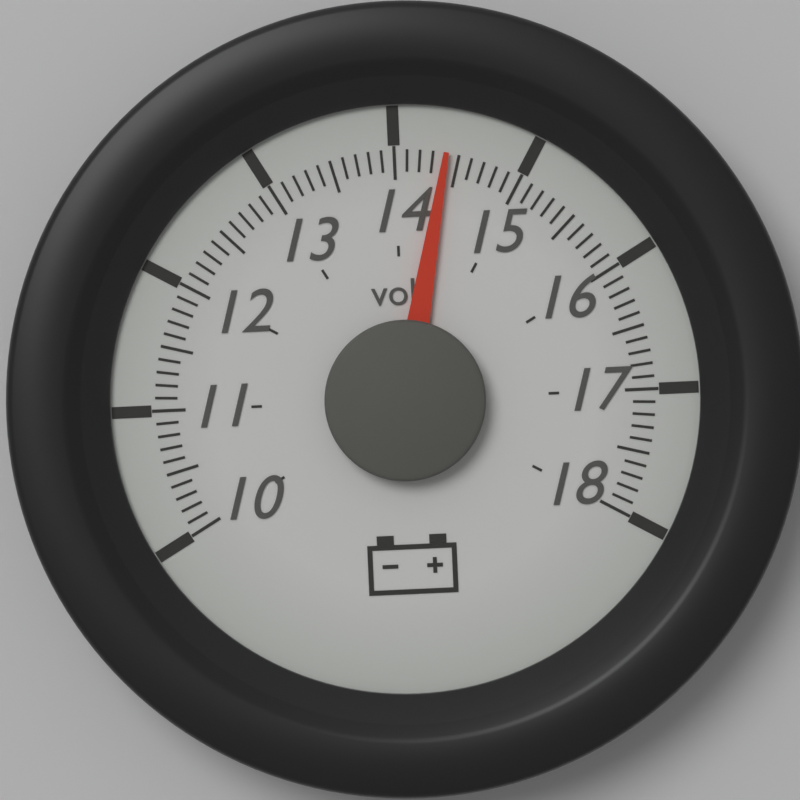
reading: 14.4 volt
